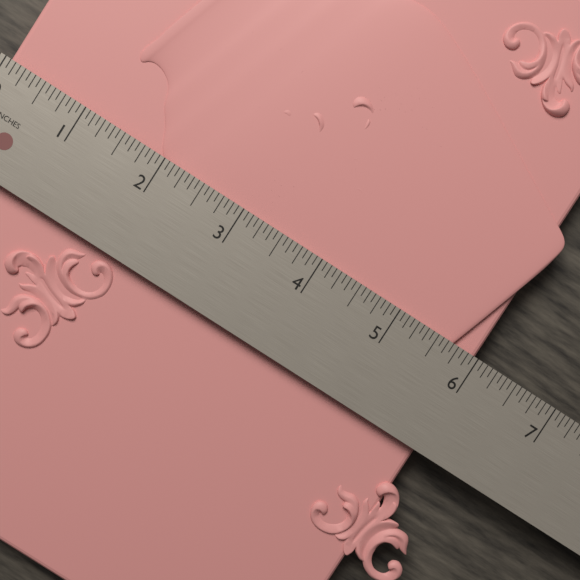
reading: 6.0000 in
